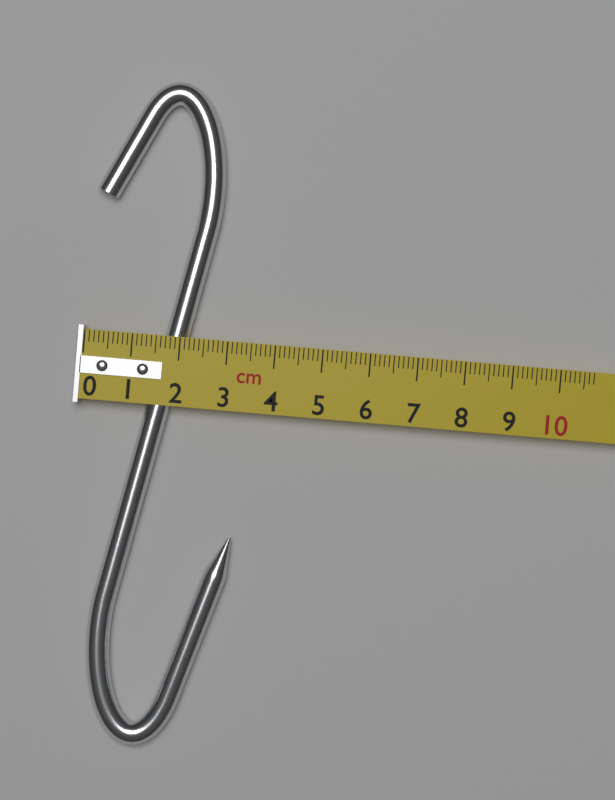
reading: 3.4 cm
